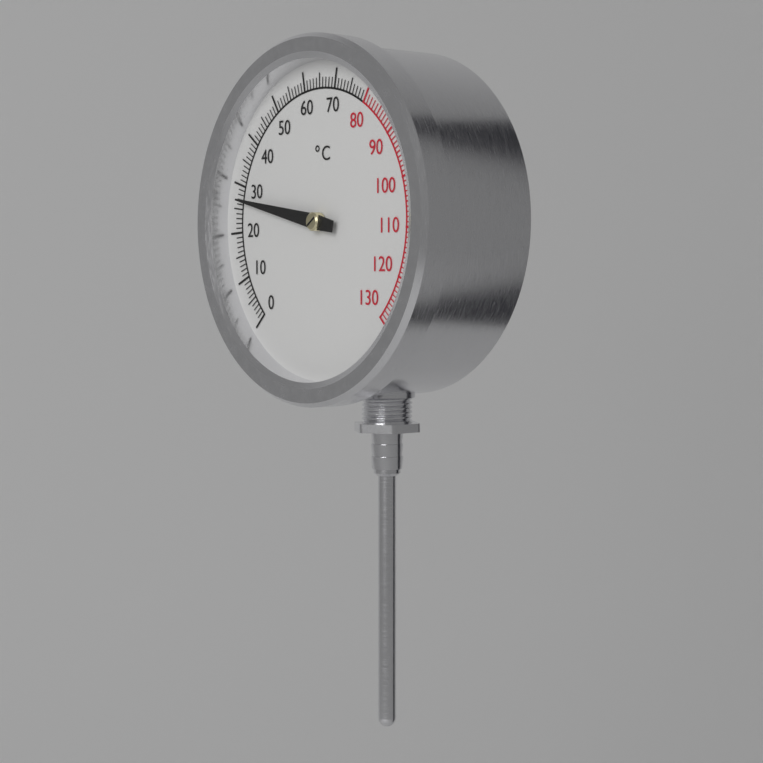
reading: 27 °C
